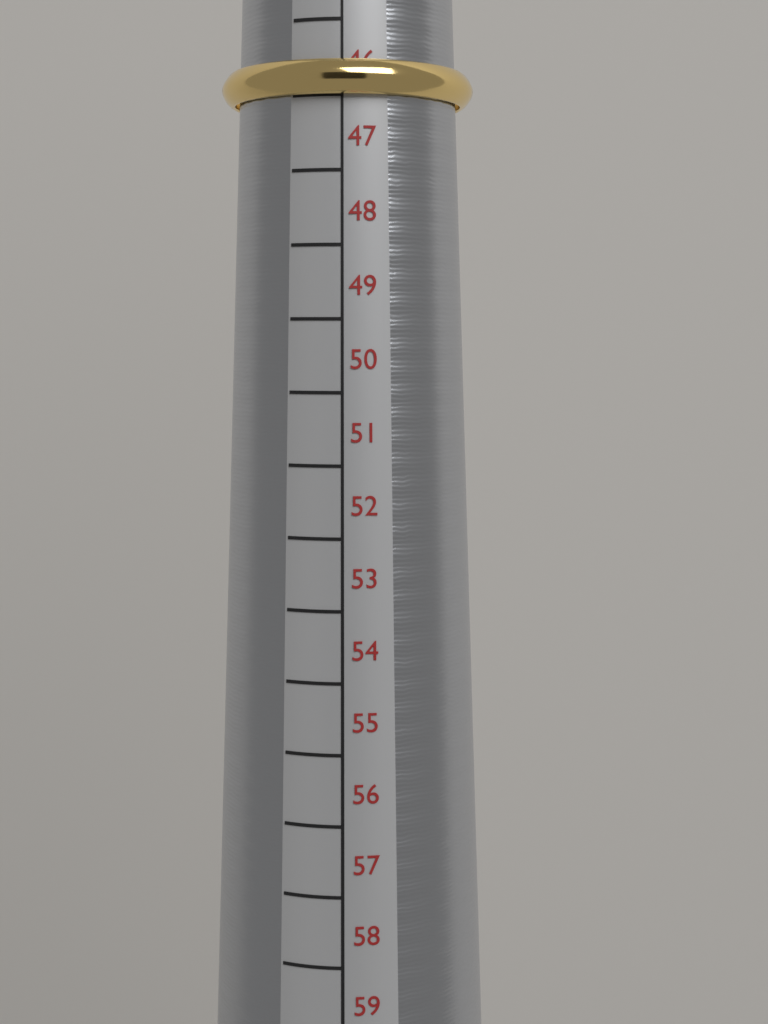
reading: 46 mm
